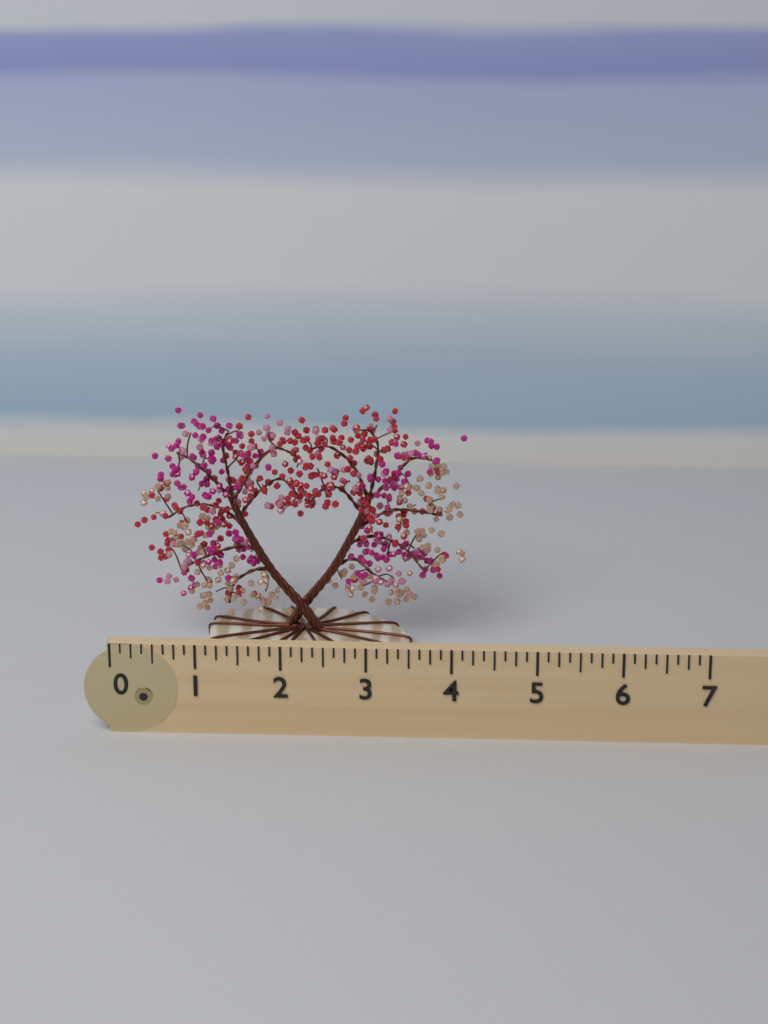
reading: 4.125 (no unit)
